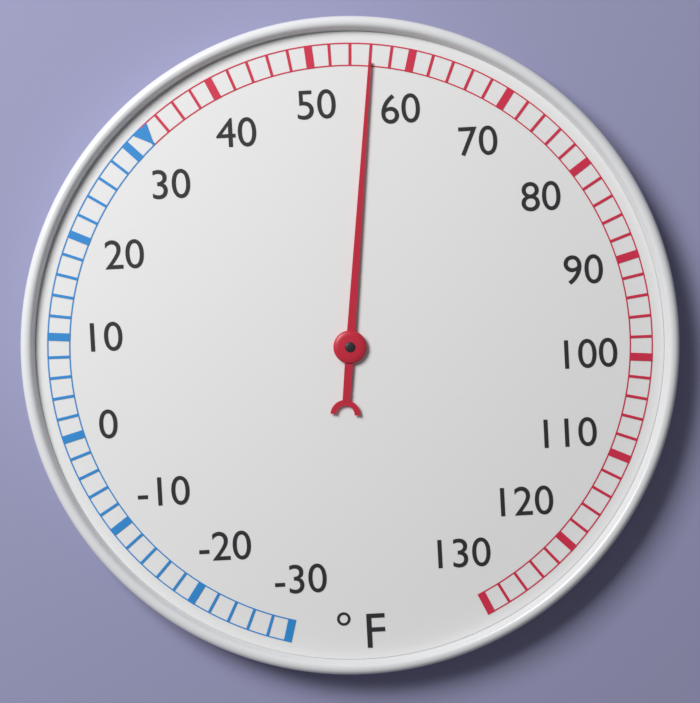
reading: 56 °F
